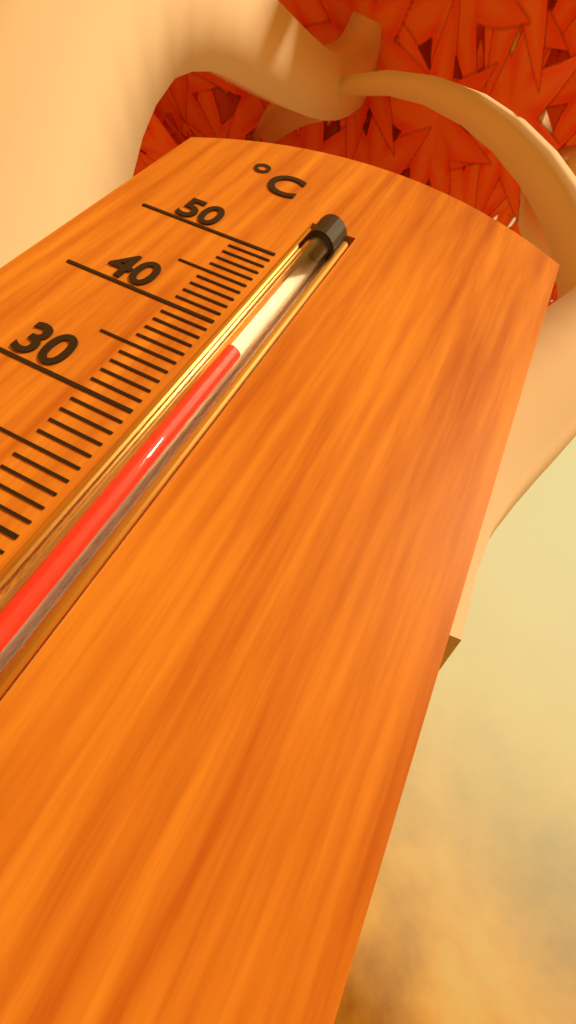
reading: 38 °C
